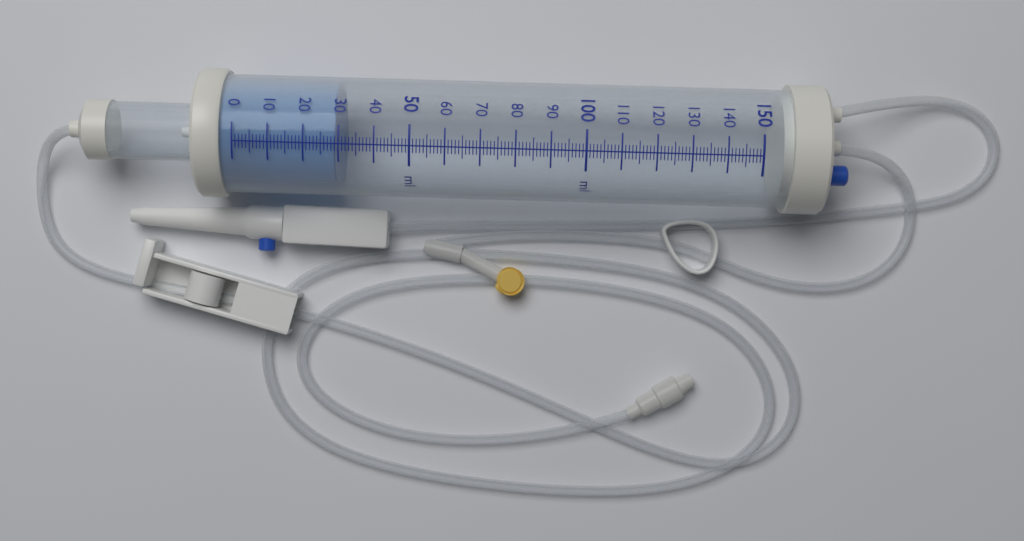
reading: 29 ml
